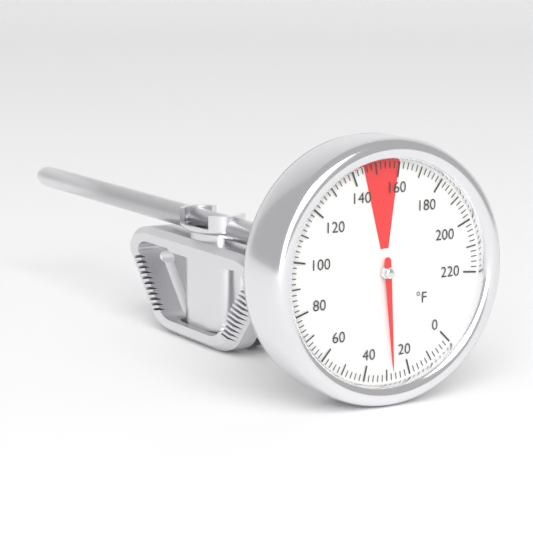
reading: 28 °F
